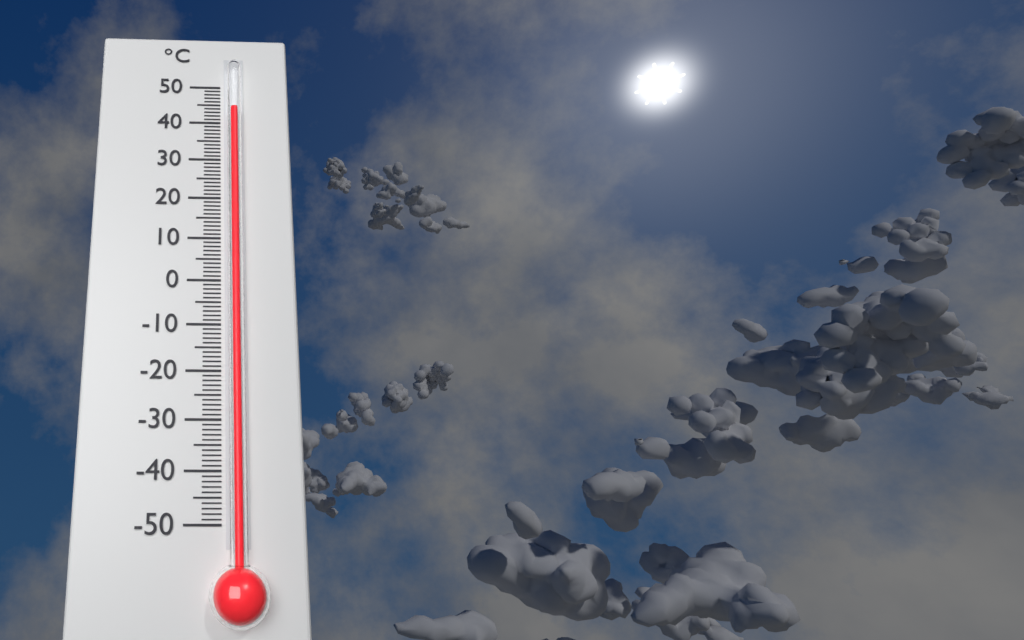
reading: 43 °C
